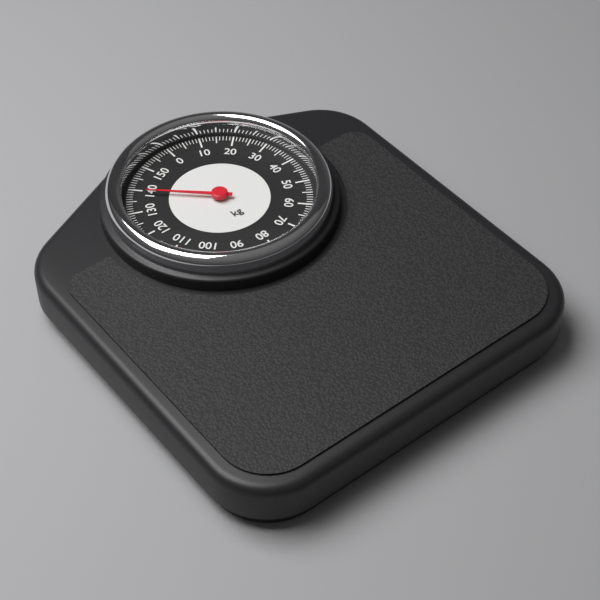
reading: 139 kg
